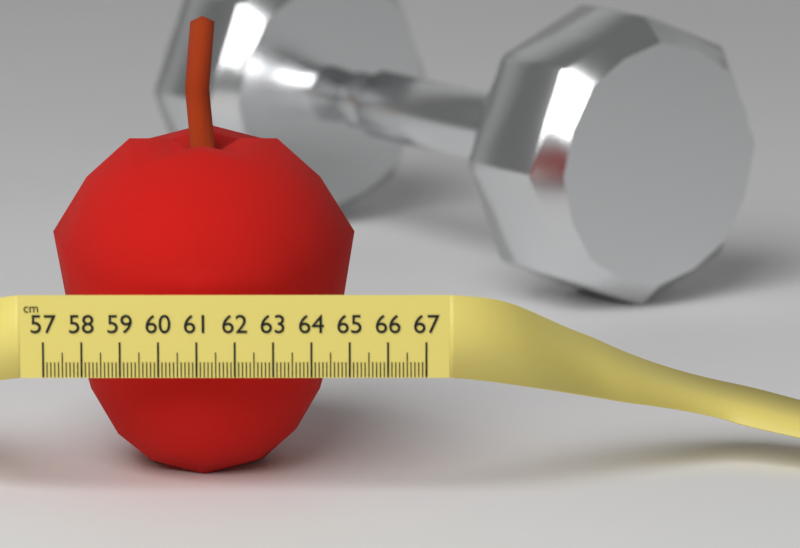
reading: 65.1 cm
